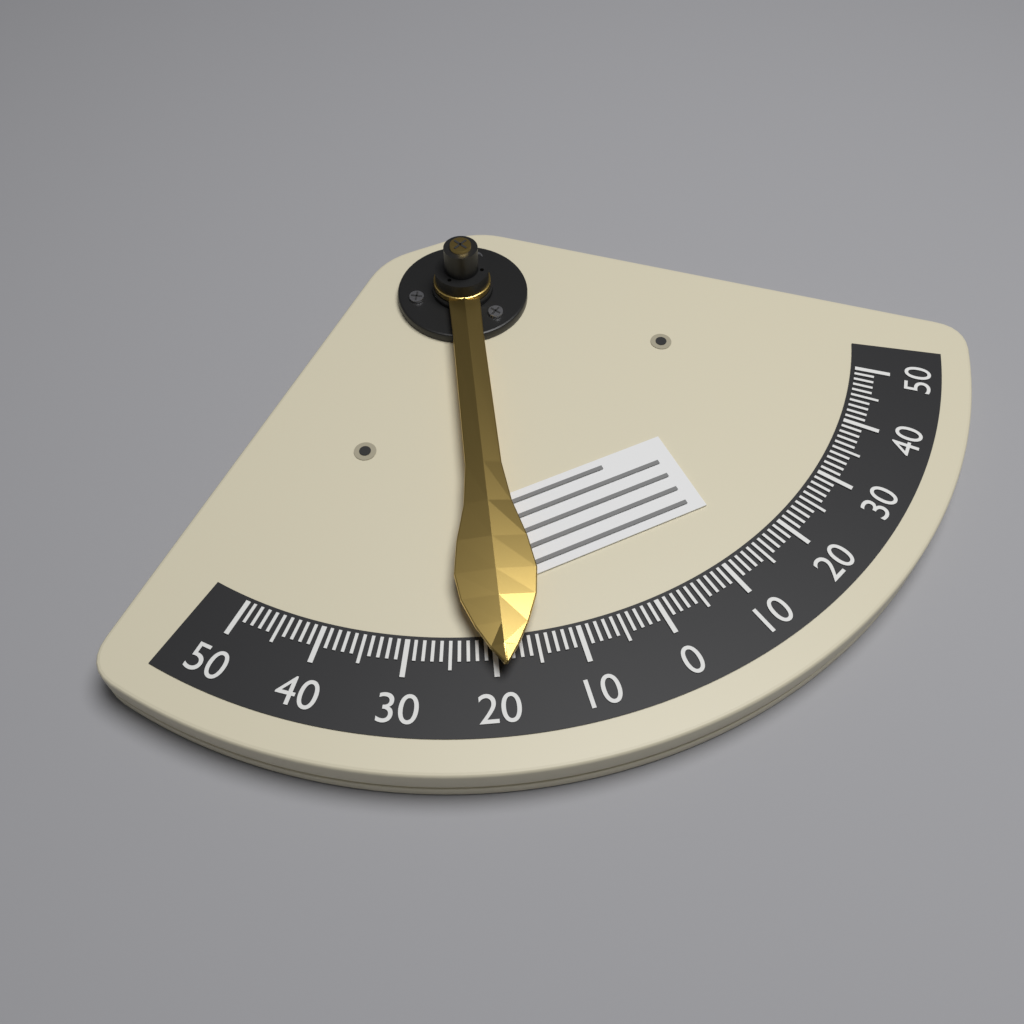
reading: 19 (no unit)
